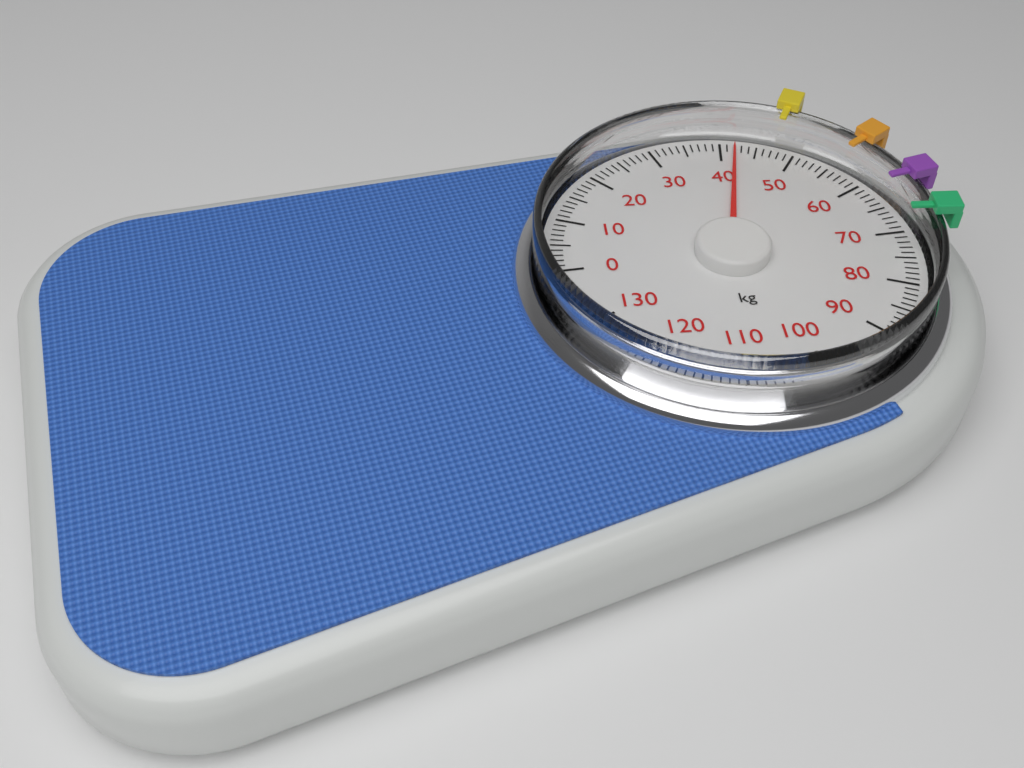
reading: 42 kg
